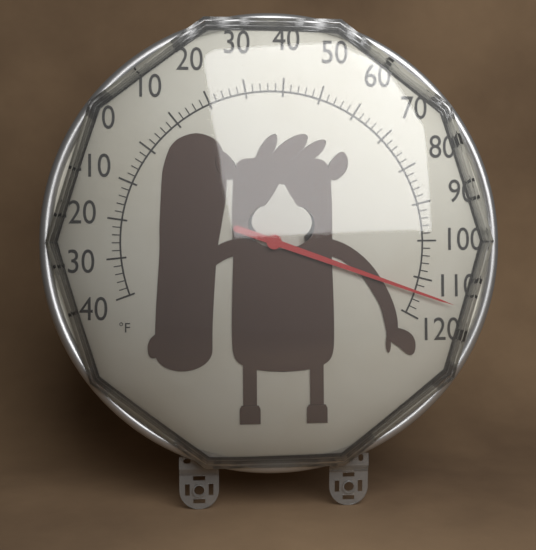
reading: 114 °F
